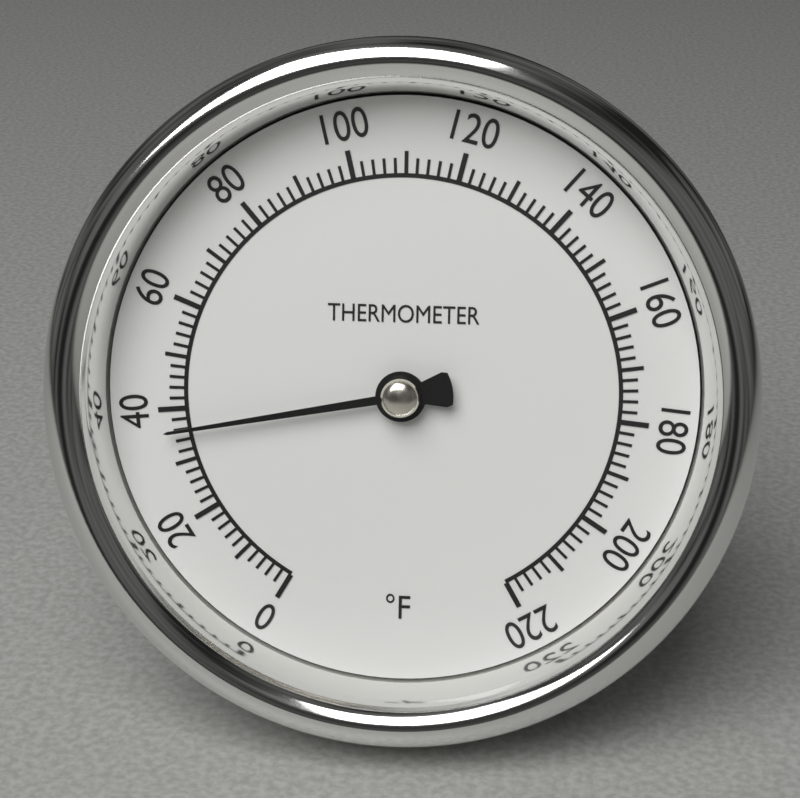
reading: 36 °F
